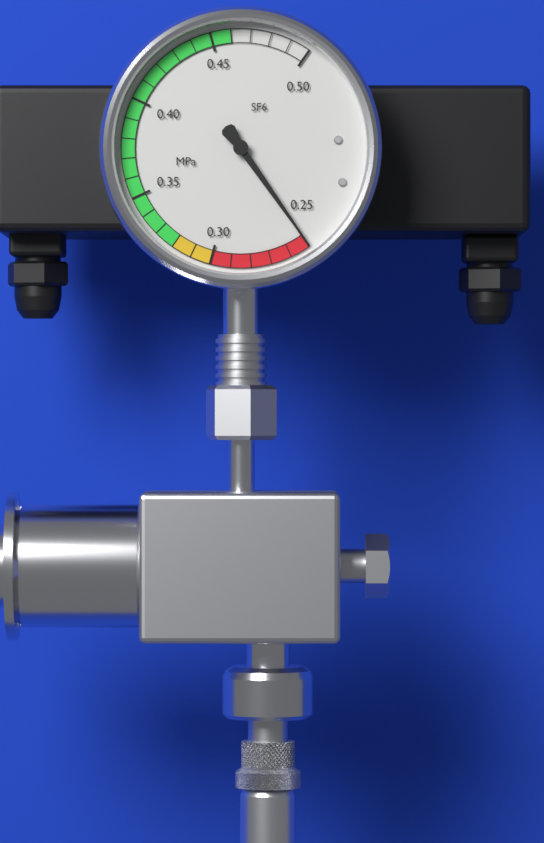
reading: 0.25 MPa
